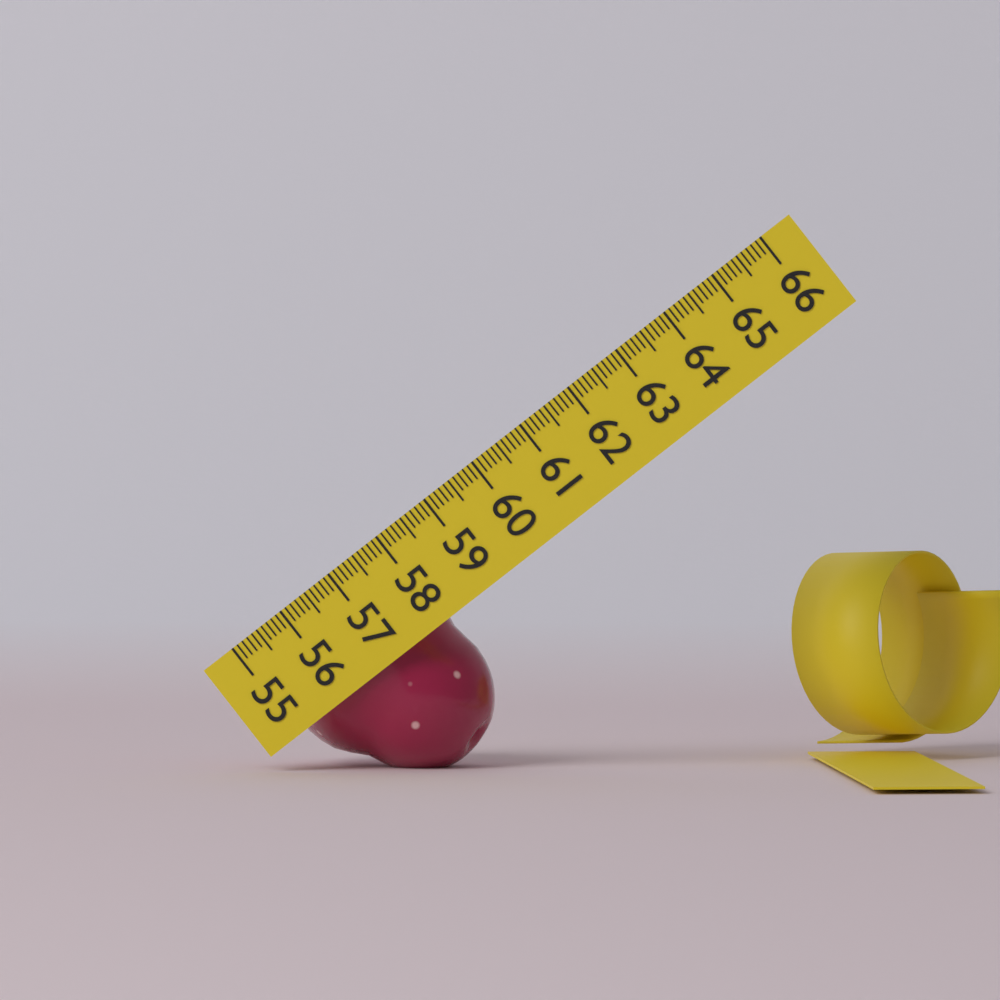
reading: 58.1 (no unit)
